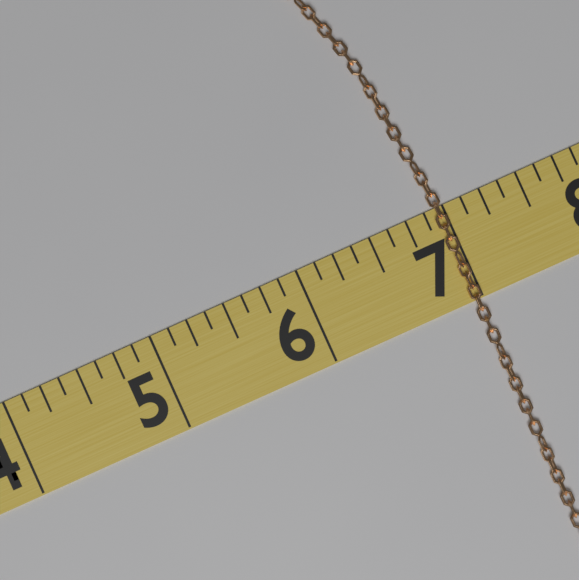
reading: 7.000 (no unit)
